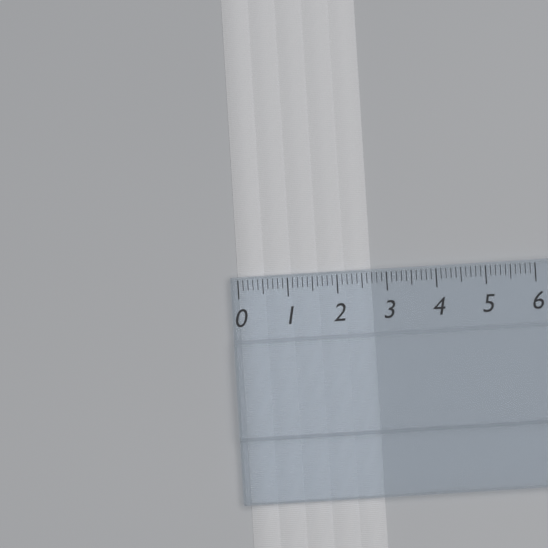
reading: 2.7 (no unit)
